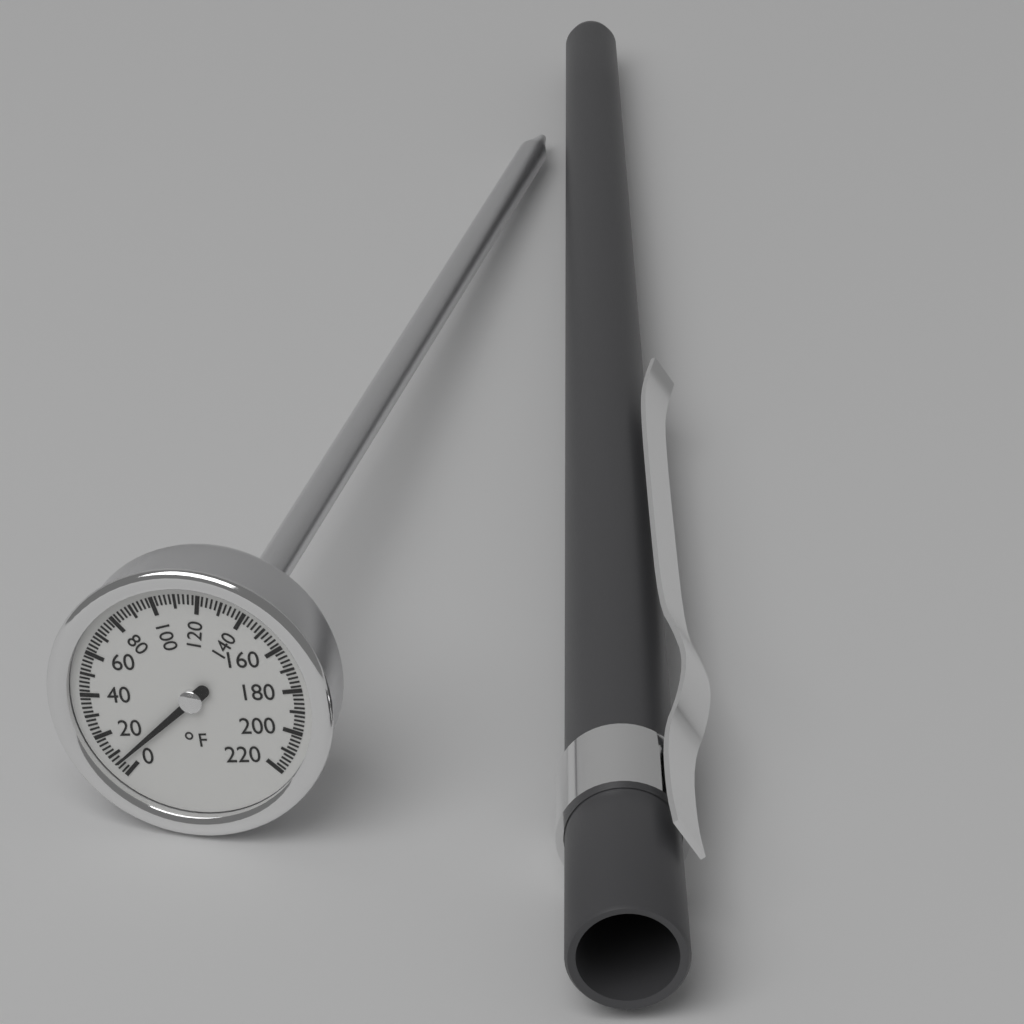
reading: 6 °F
